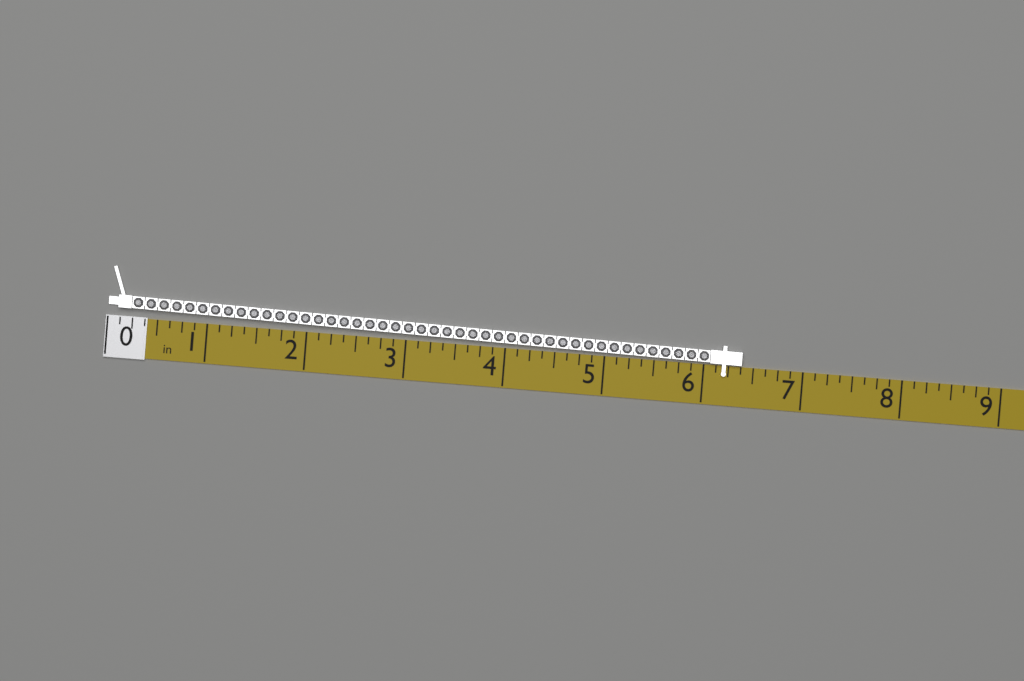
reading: 6.375 in
